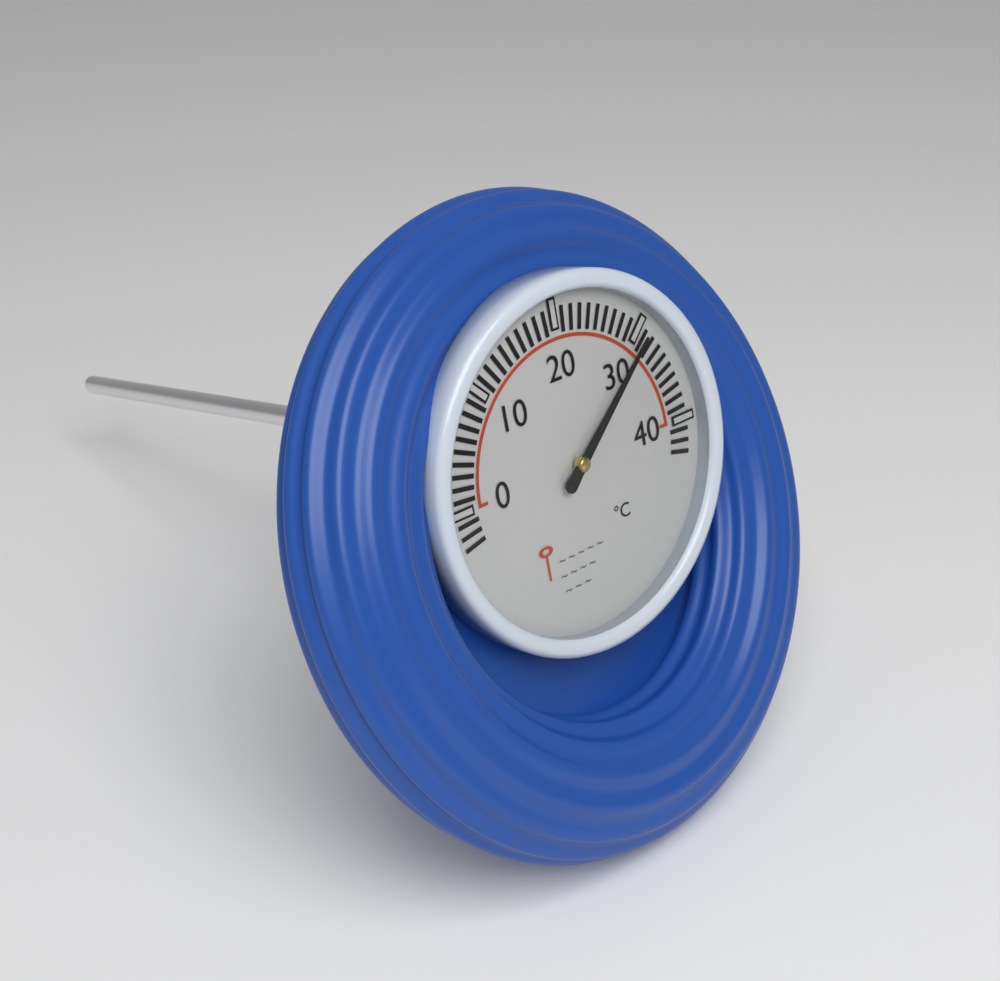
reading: 31 °C
